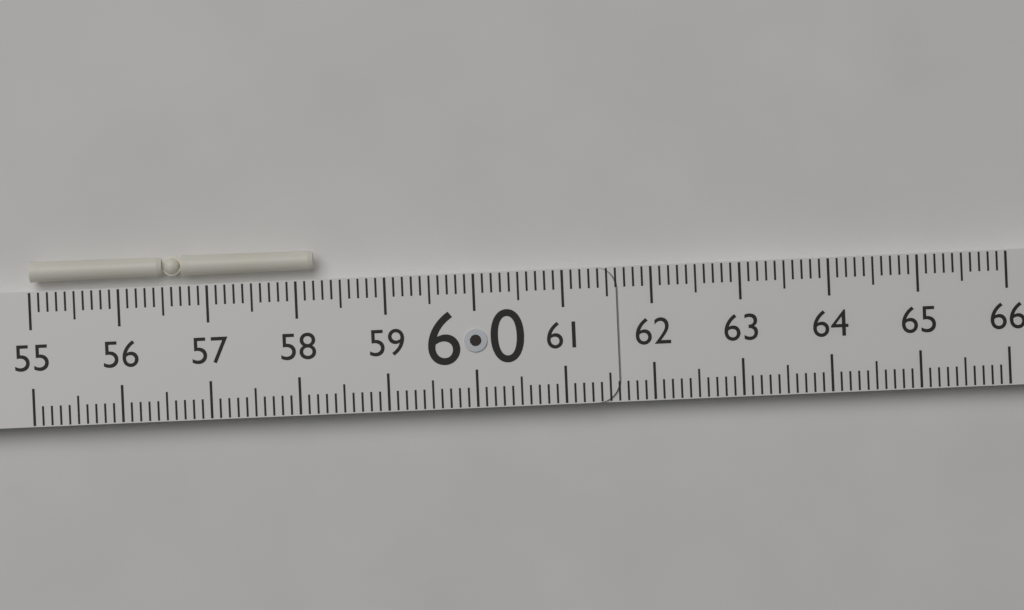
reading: 58.2 (no unit)
